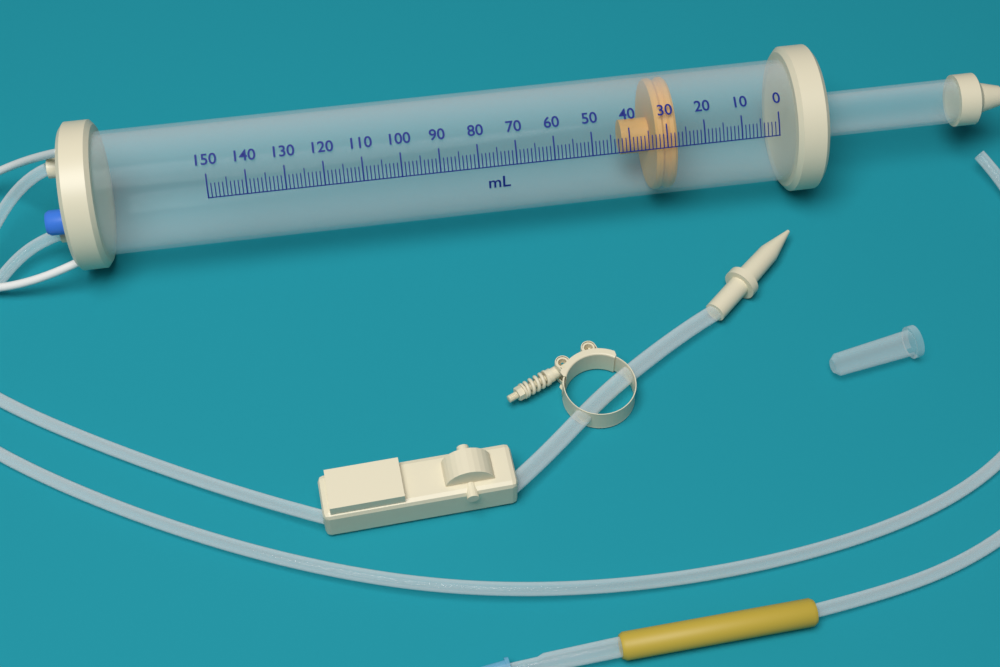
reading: 27 ml
